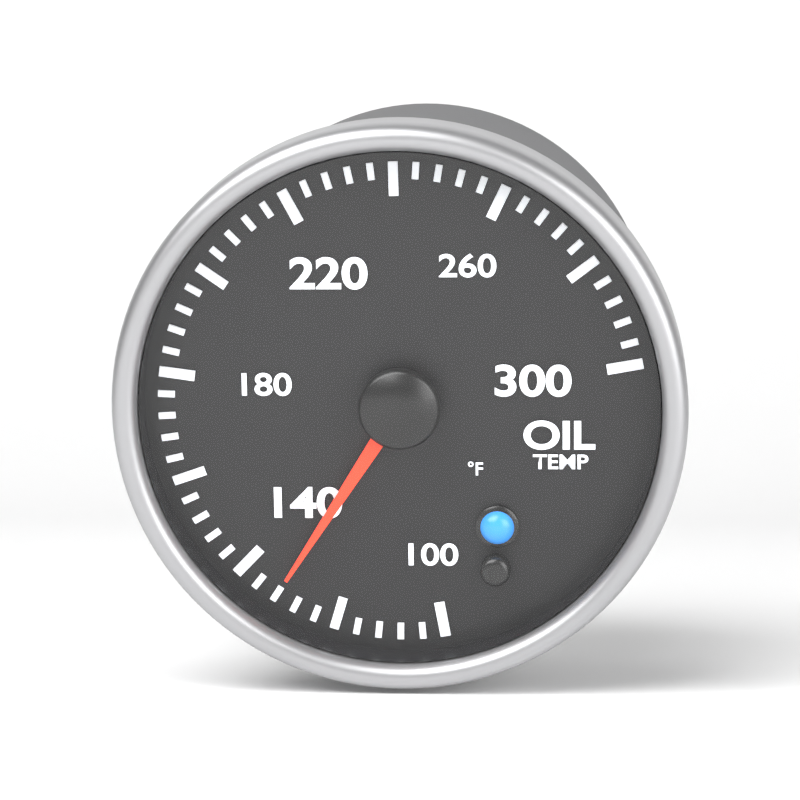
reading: 132 °F
